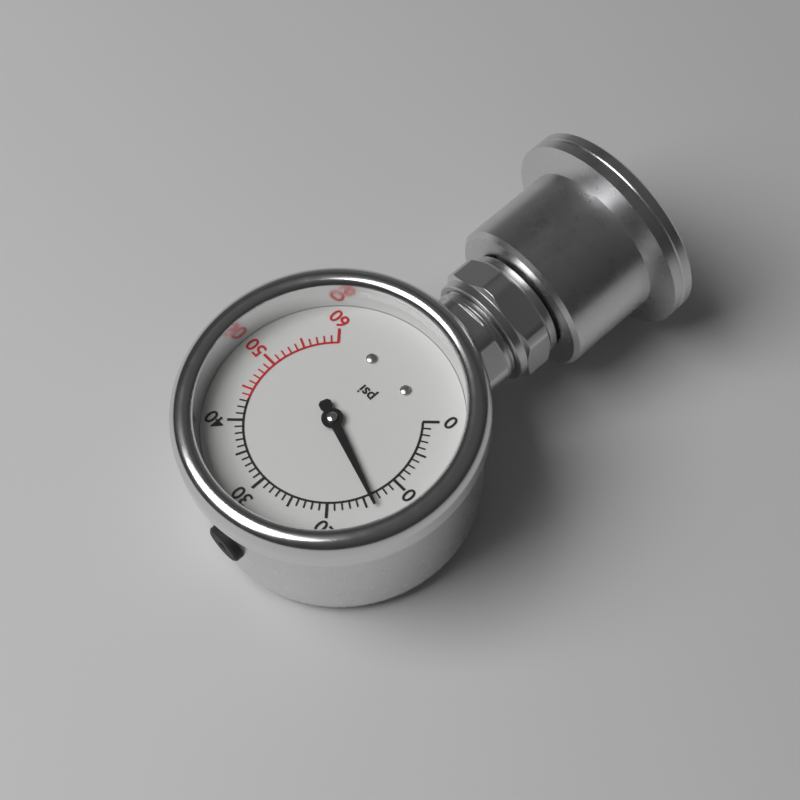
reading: 14 psi
